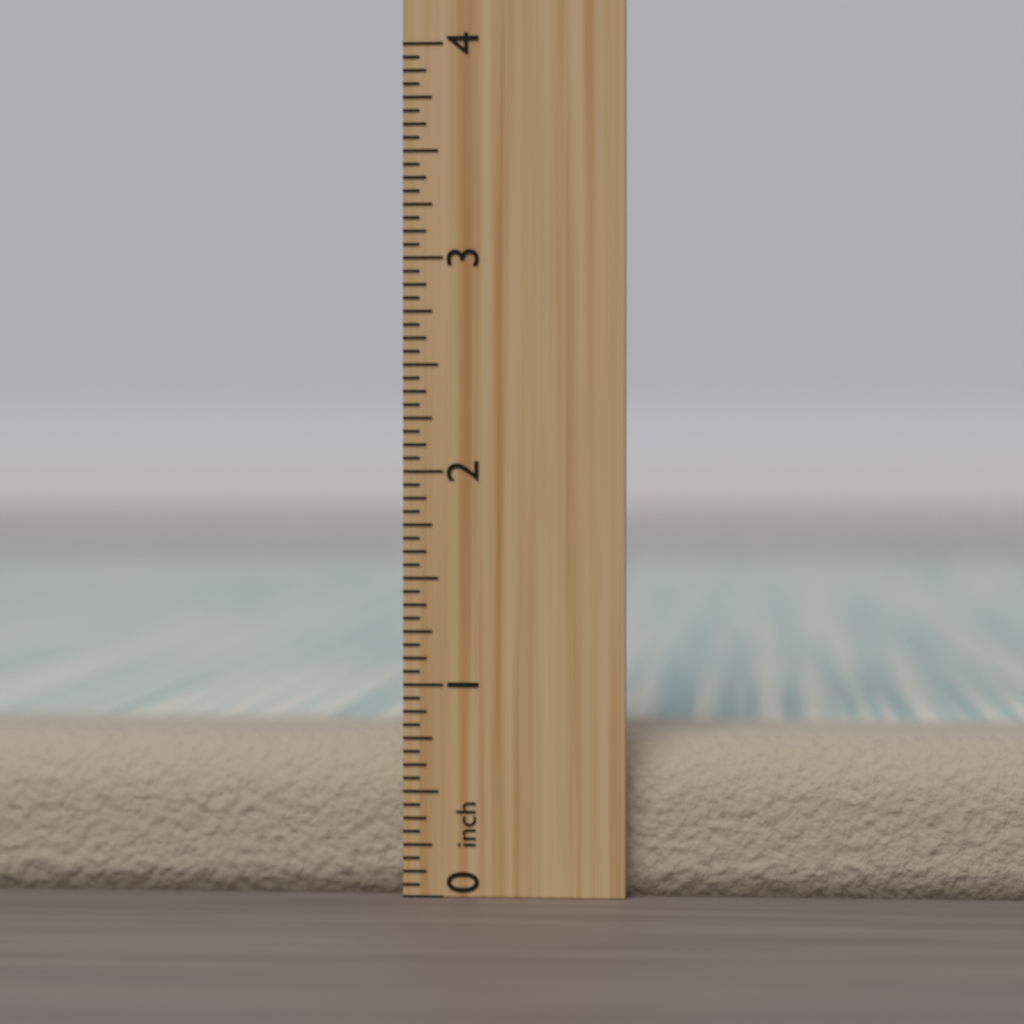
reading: 0.7500 inch
